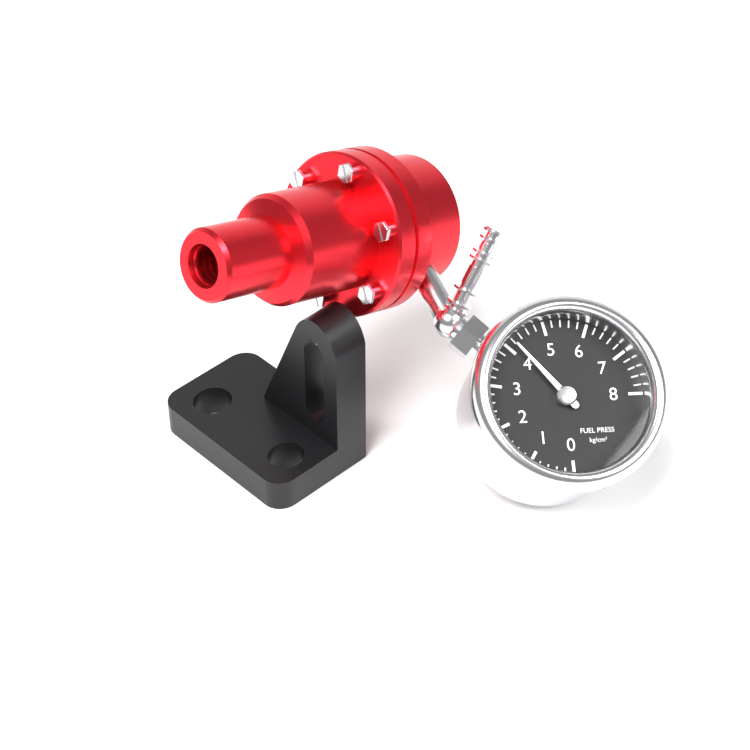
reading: 4.2 kg/cm²
